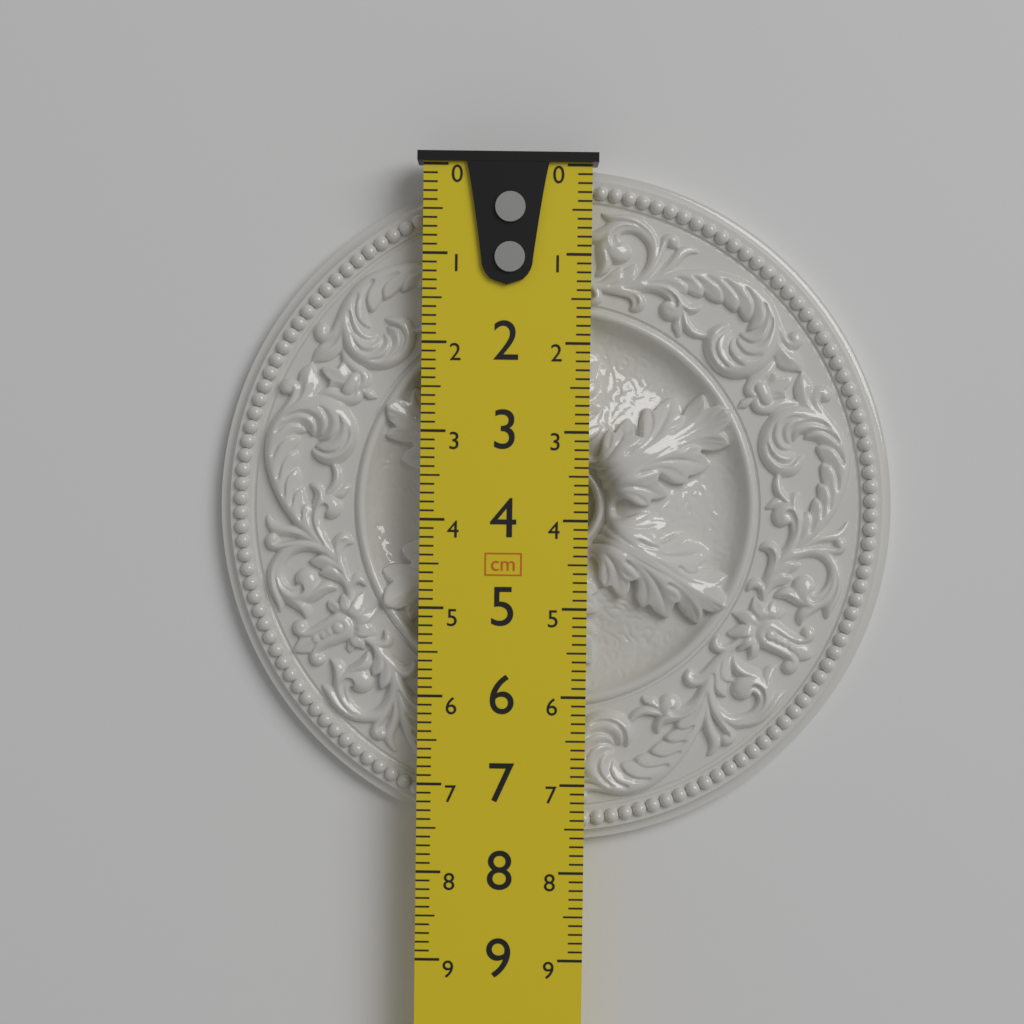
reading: 7.7 cm
